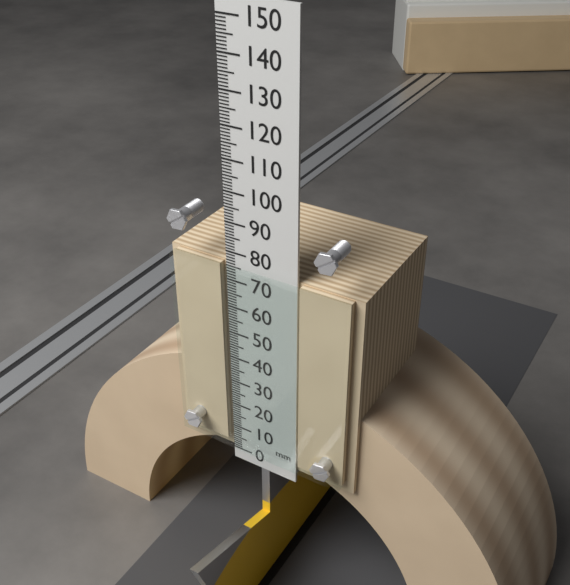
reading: 76 mm
